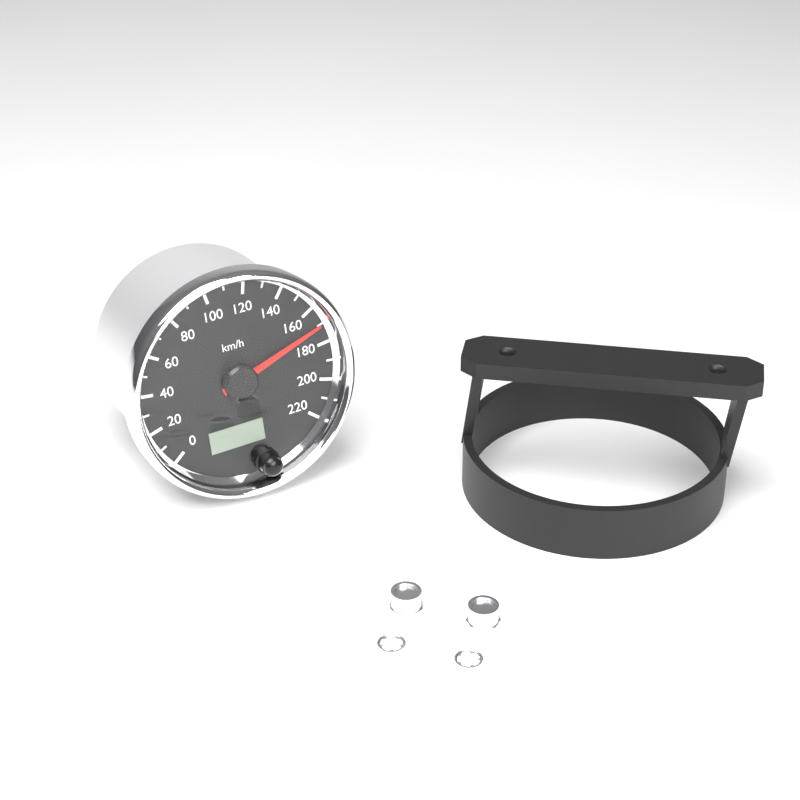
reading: 170 km/h
